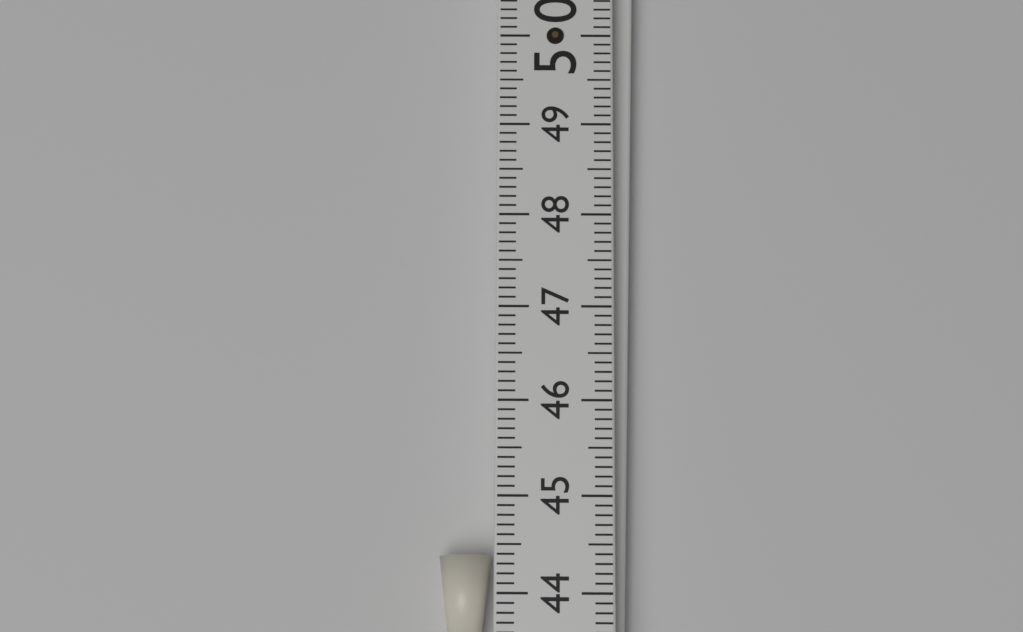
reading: 44.4 (no unit)
